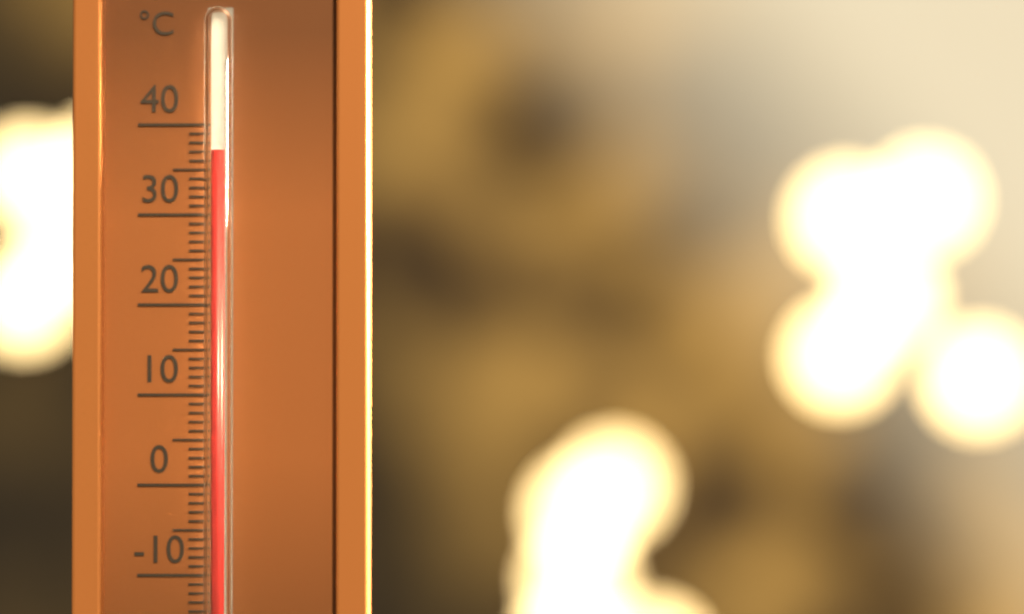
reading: 37 °C
